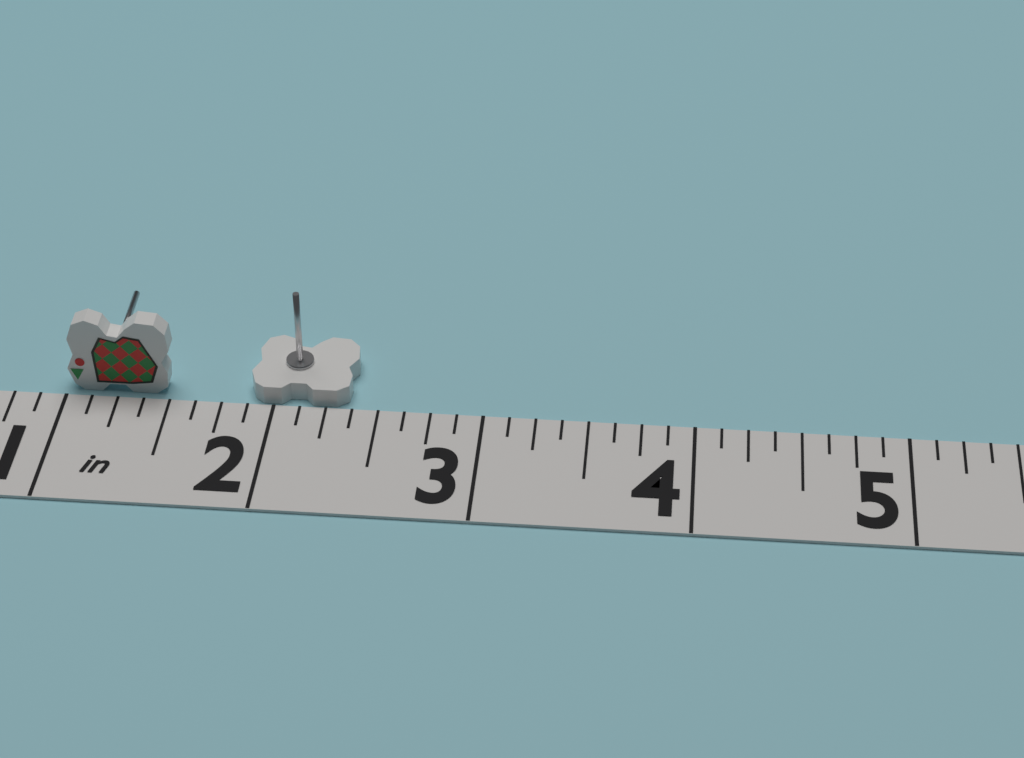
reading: 2.375 in
